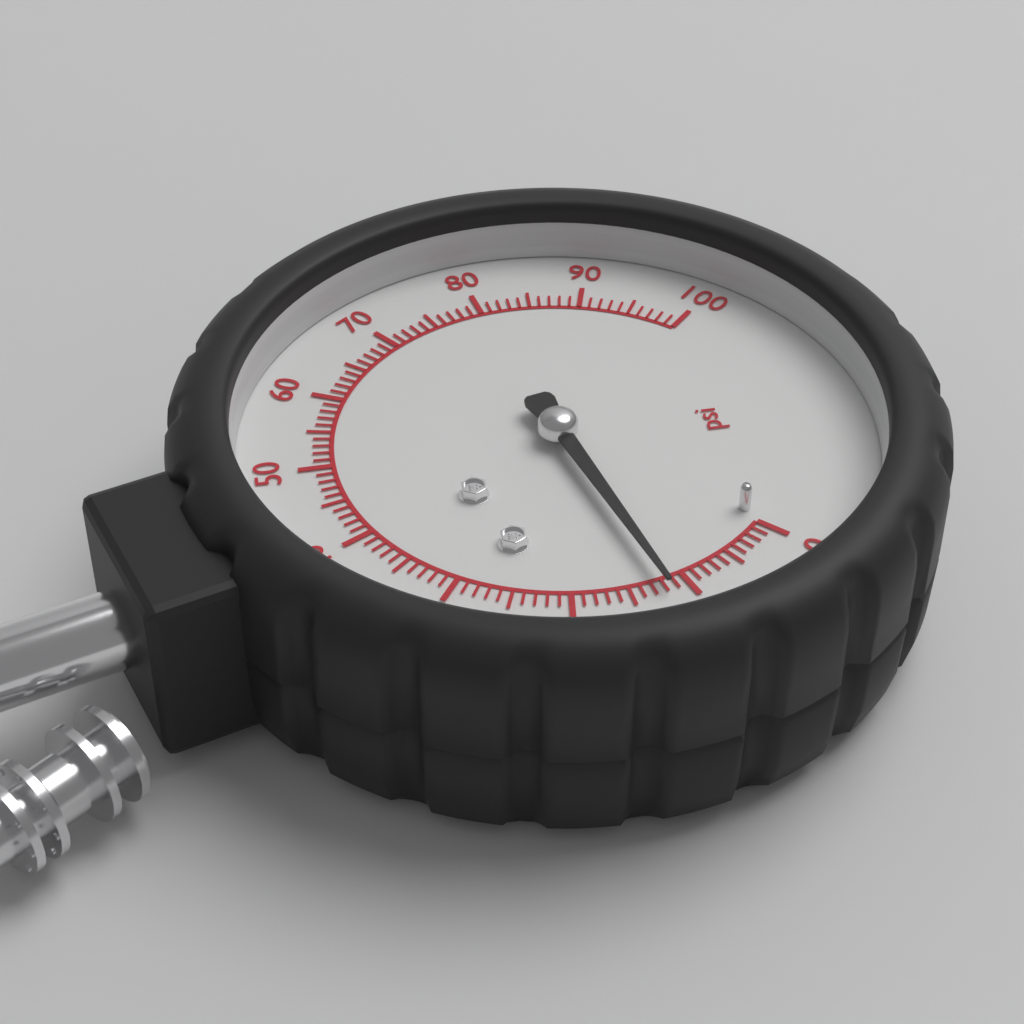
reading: 12 psi
